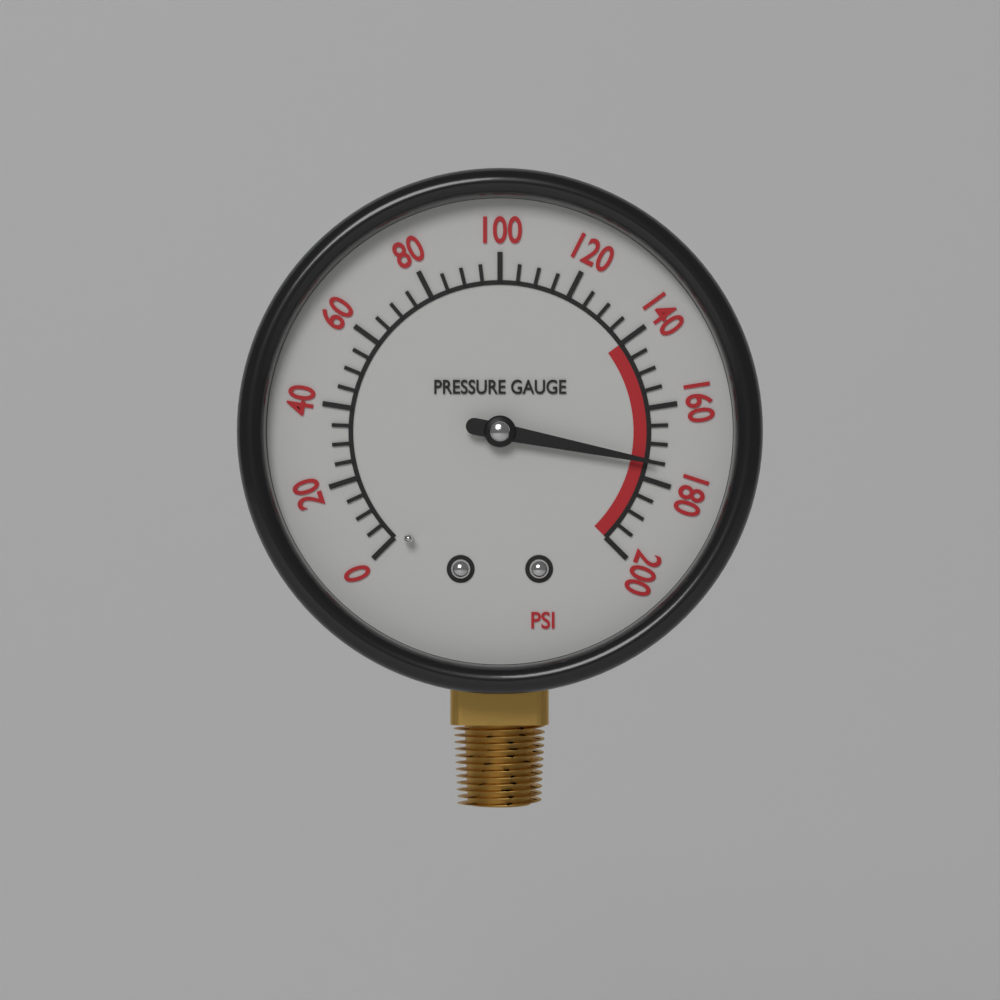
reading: 175 psi
